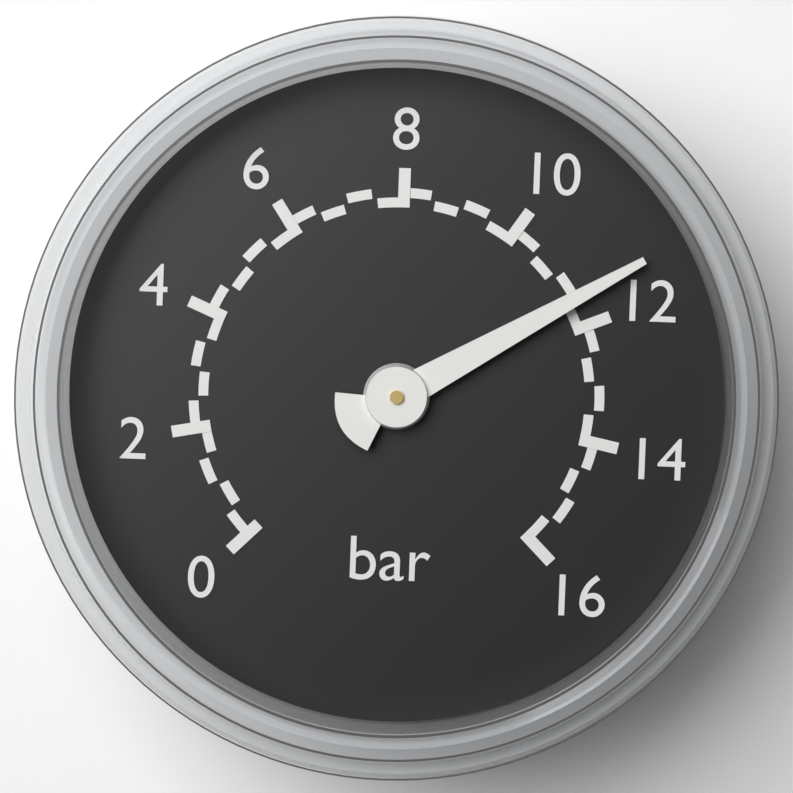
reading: 11.5 bar
